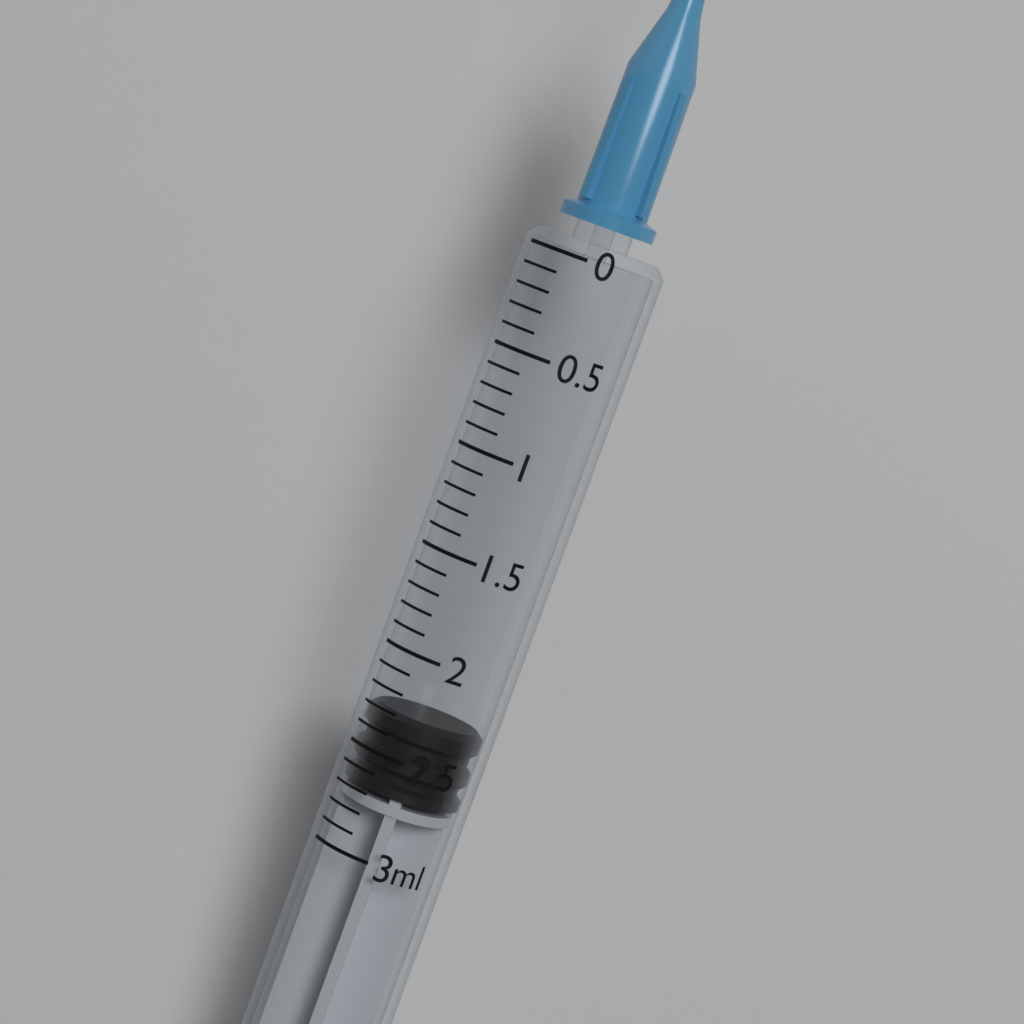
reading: 2.3 ml
